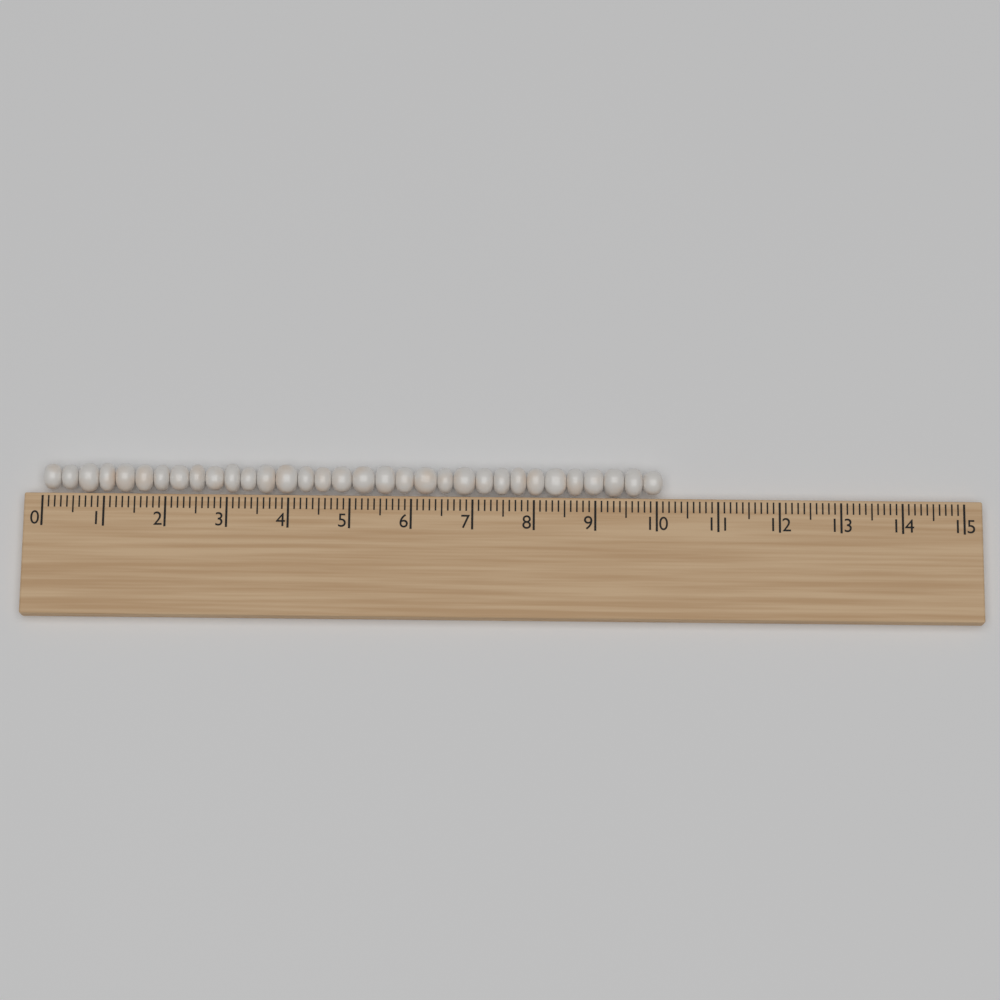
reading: 10.1 (no unit)
